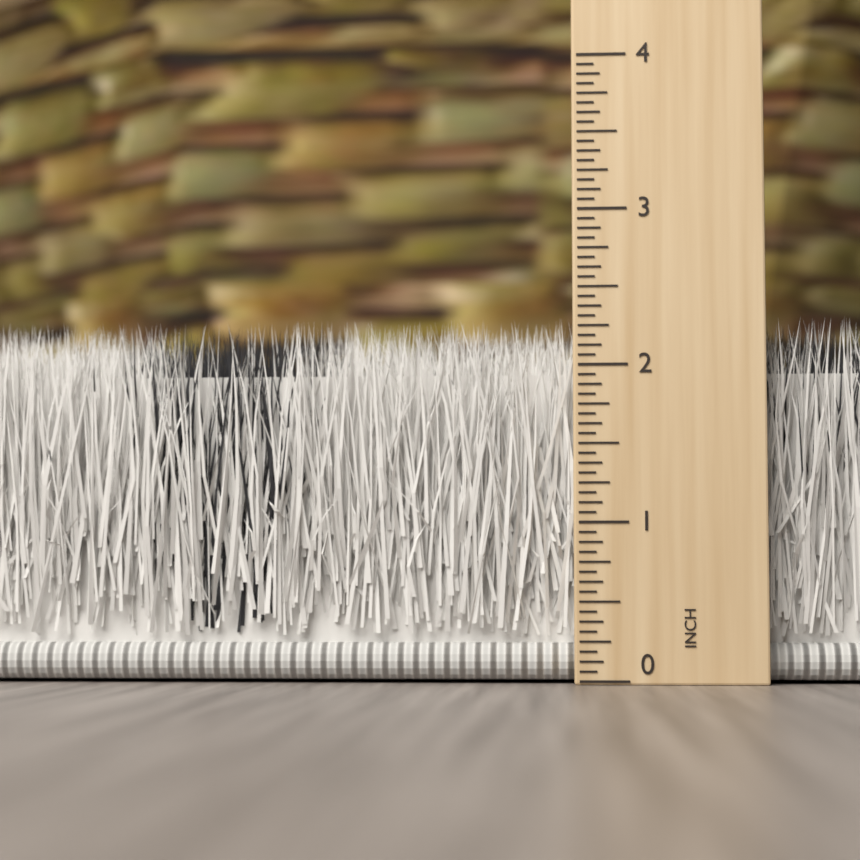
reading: 2.3125 inch
